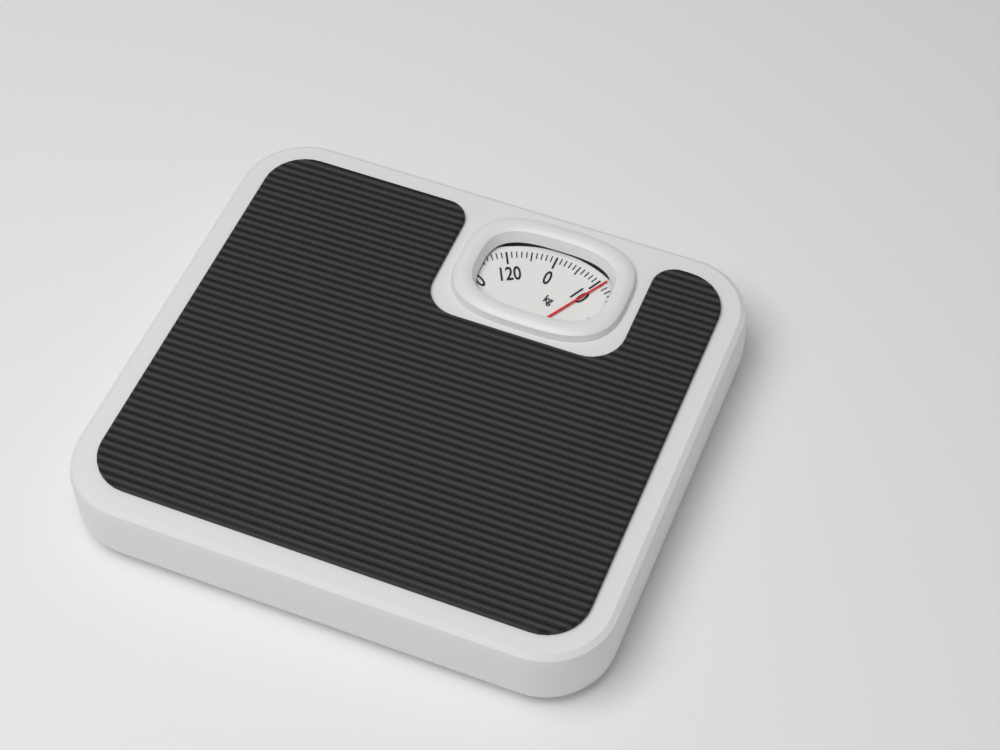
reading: 11 kg
